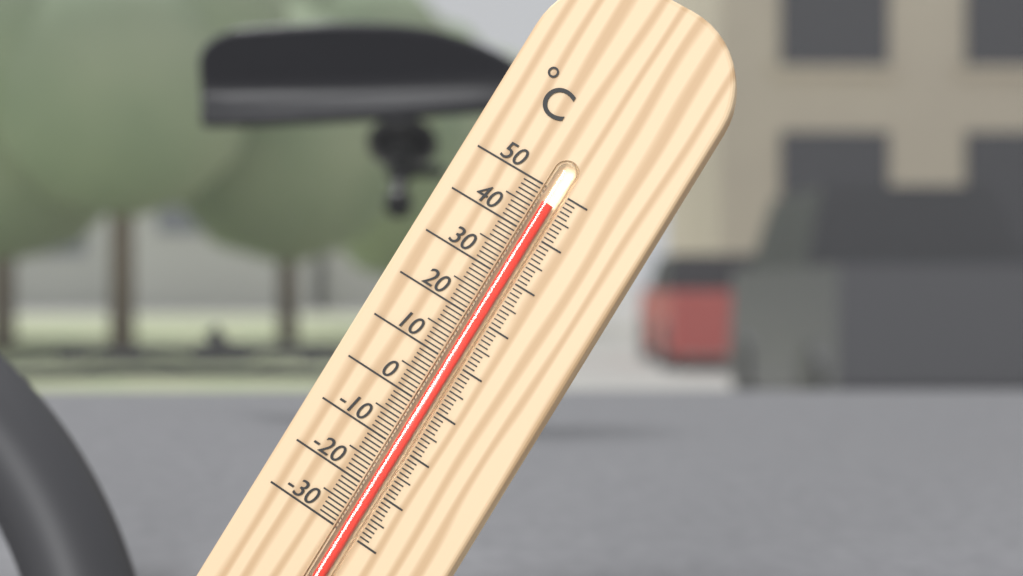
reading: 47 °C
